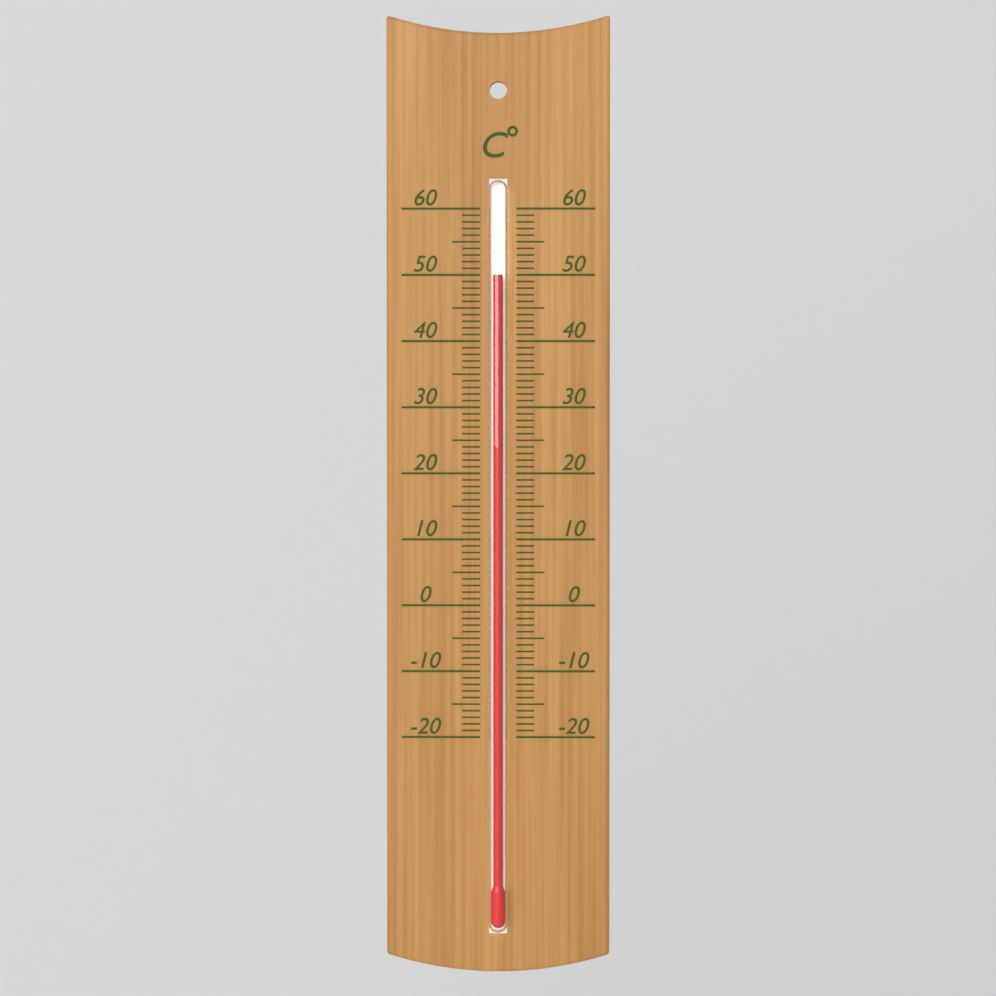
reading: 50 °C
